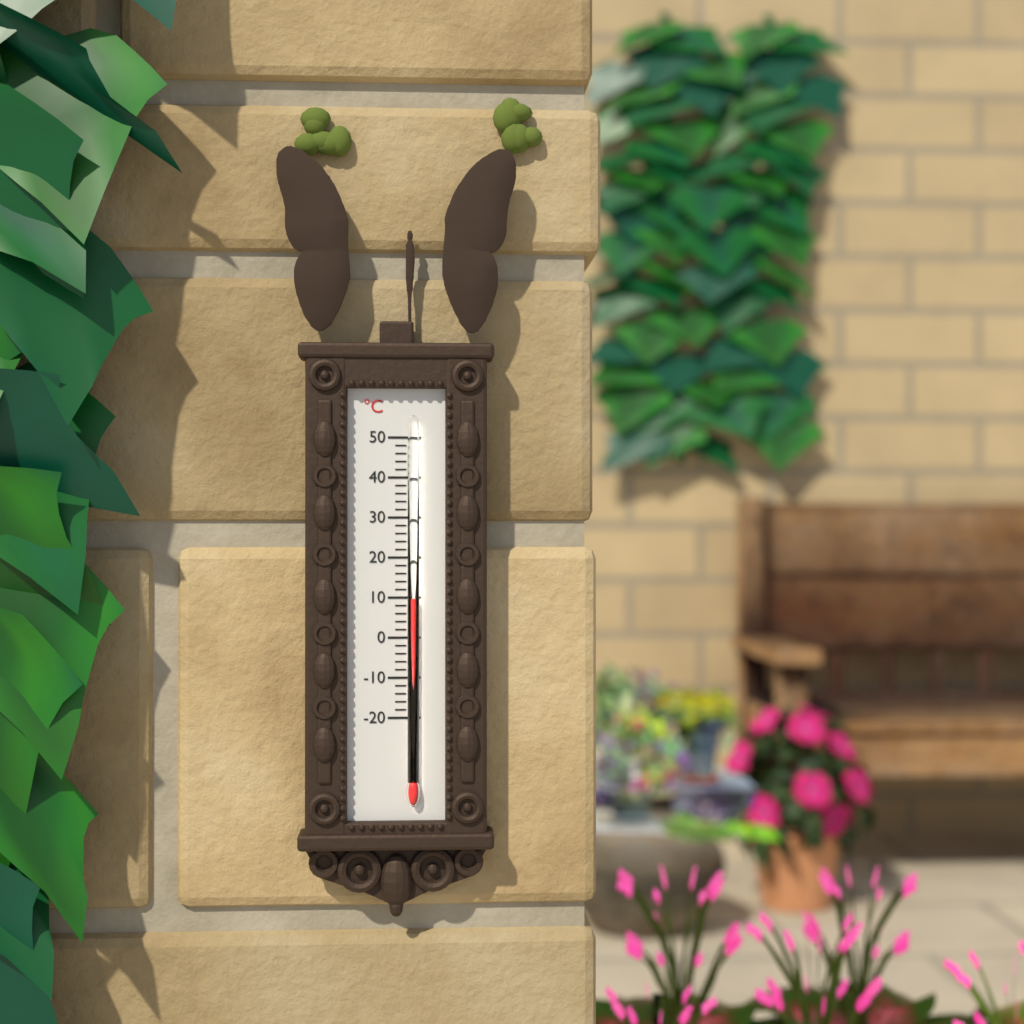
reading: 10 °C
